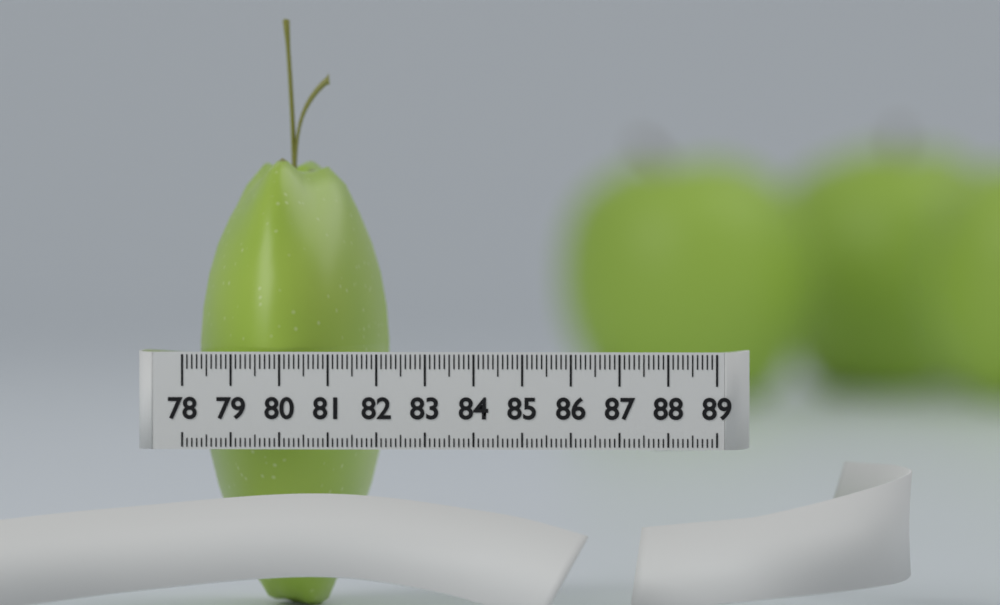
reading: 81.9 (no unit)
